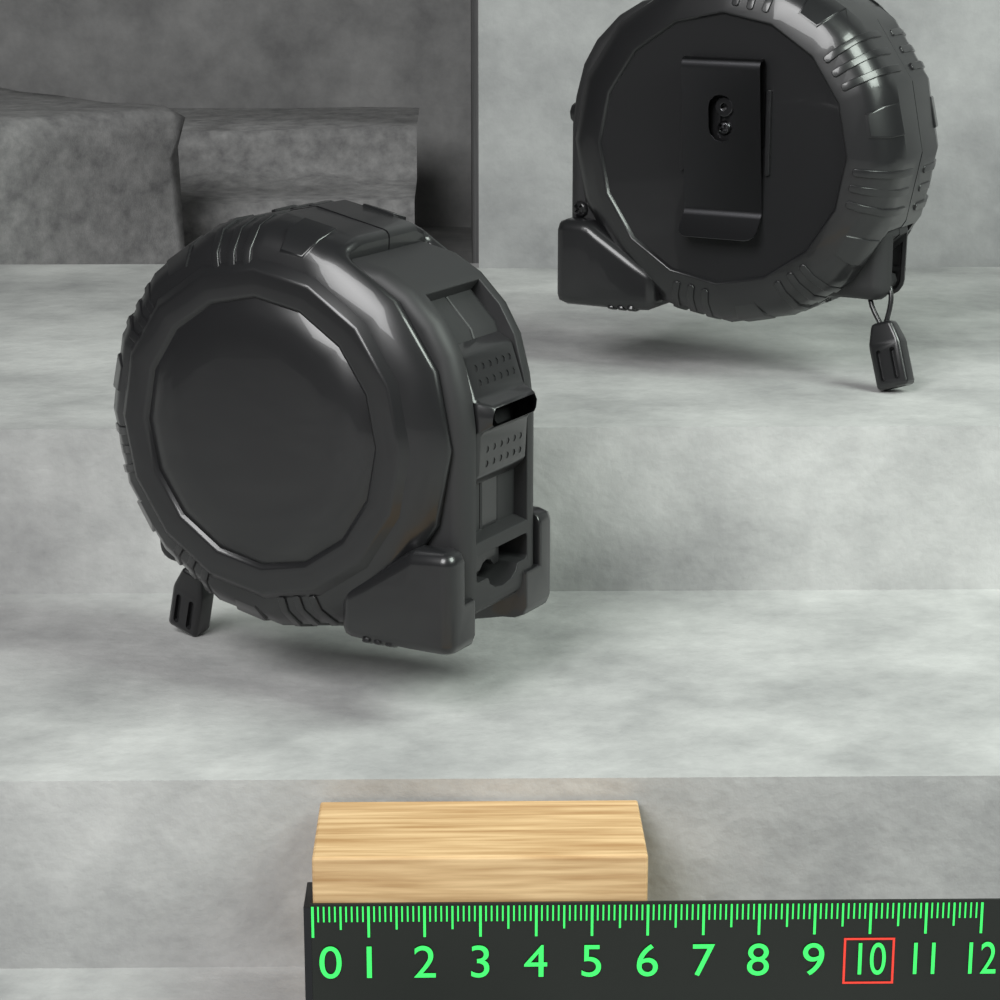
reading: 6.0 (no unit)
